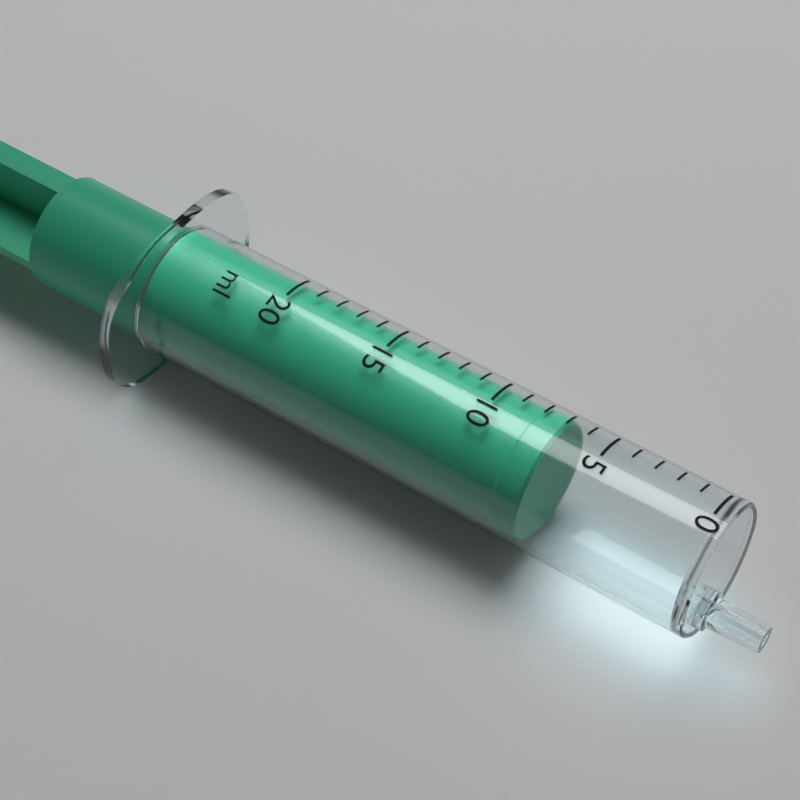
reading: 7 ml
